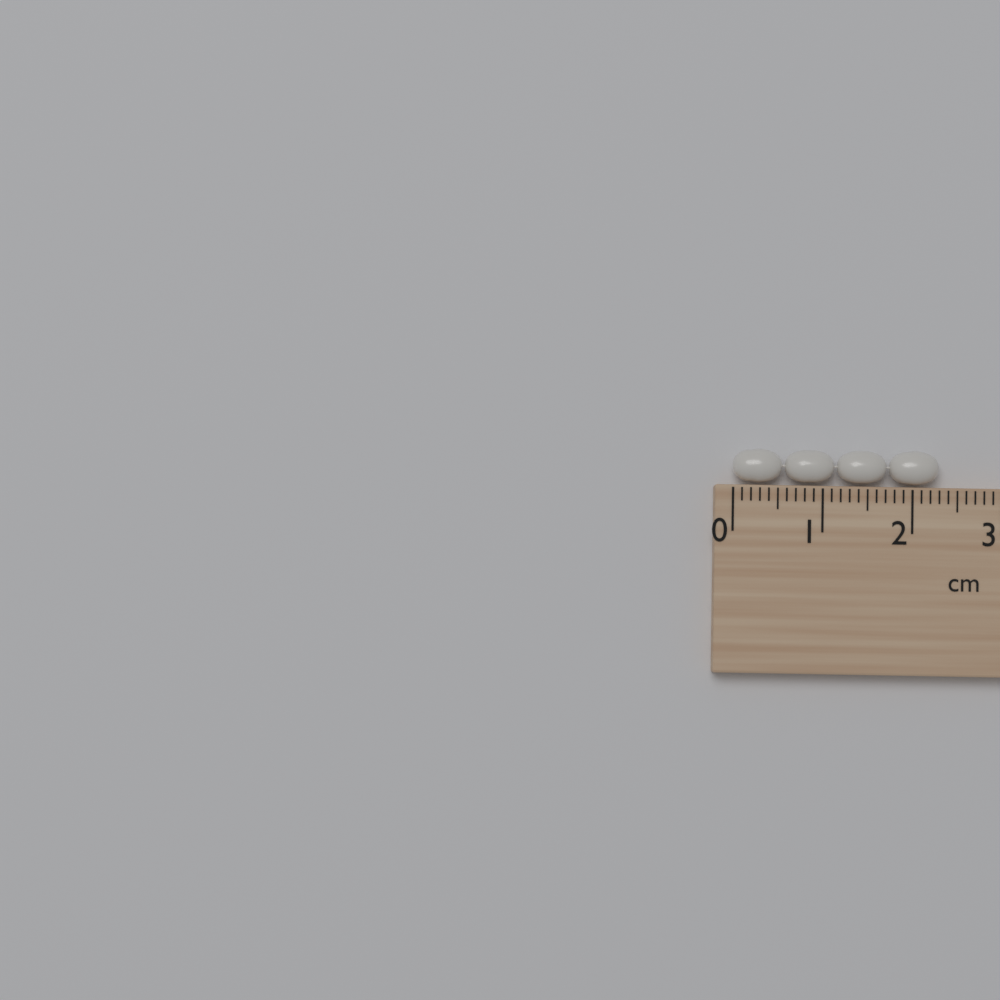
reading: 2.3 cm
